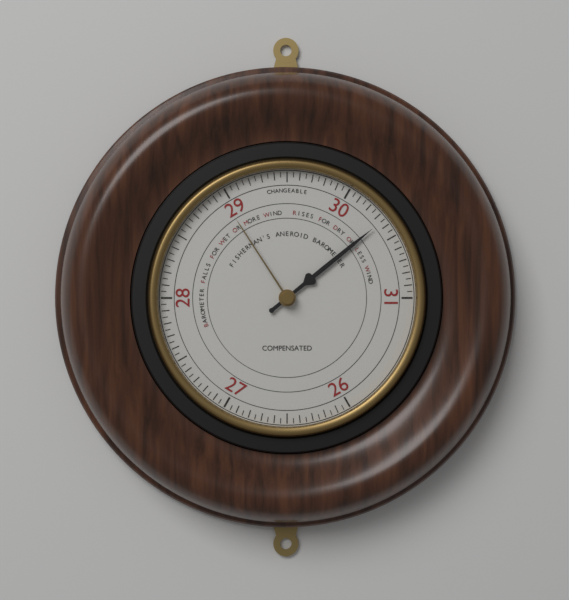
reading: 30.35 (no unit)
